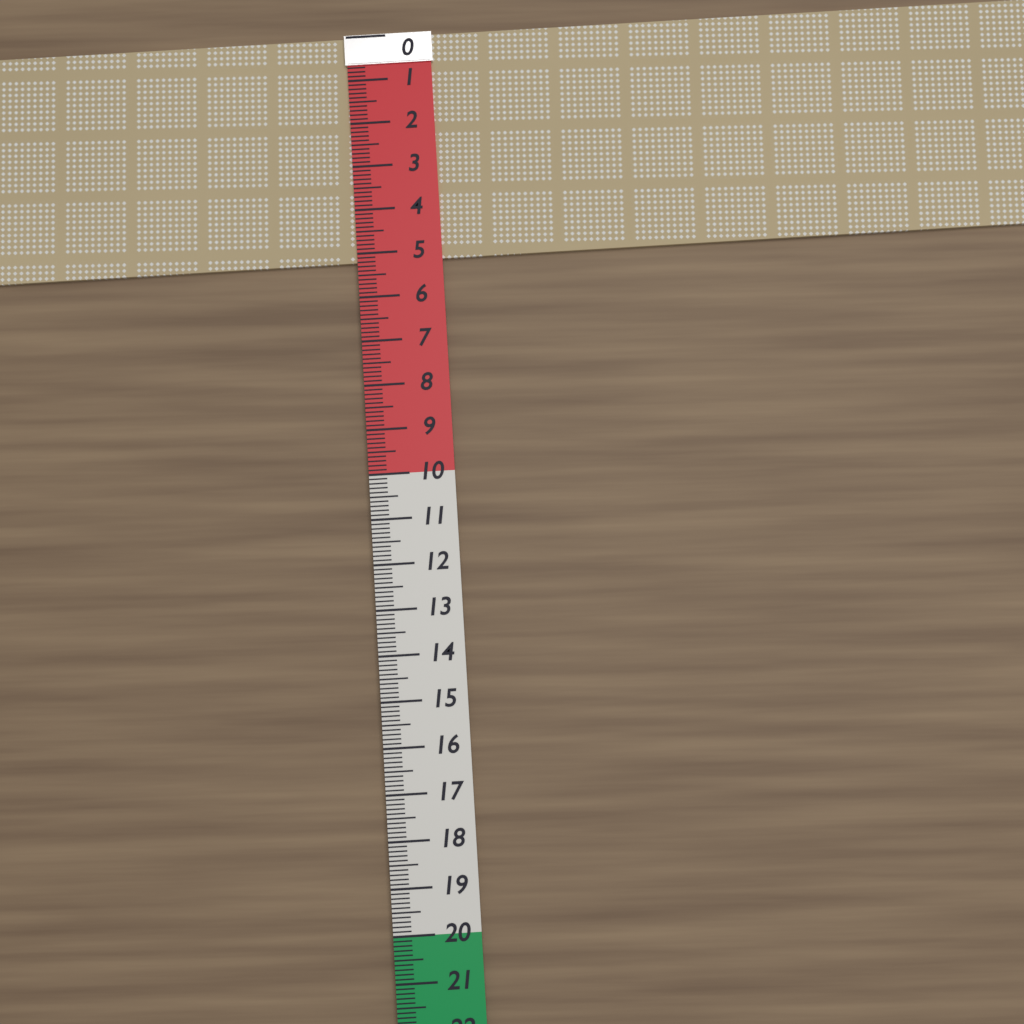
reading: 5.2 (no unit)
